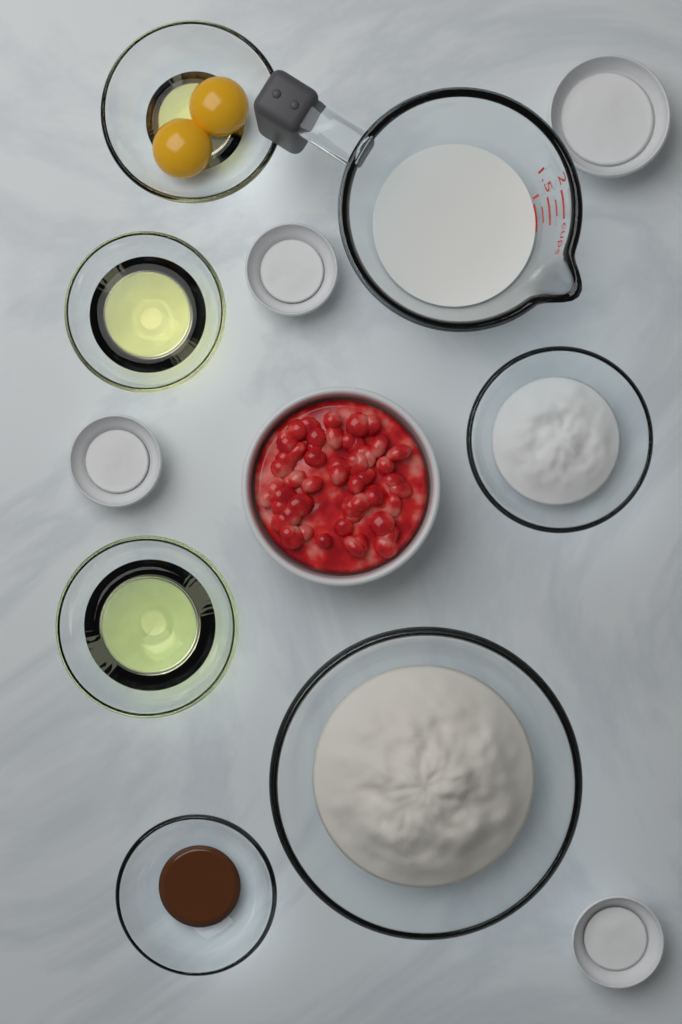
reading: 1.00 cups
